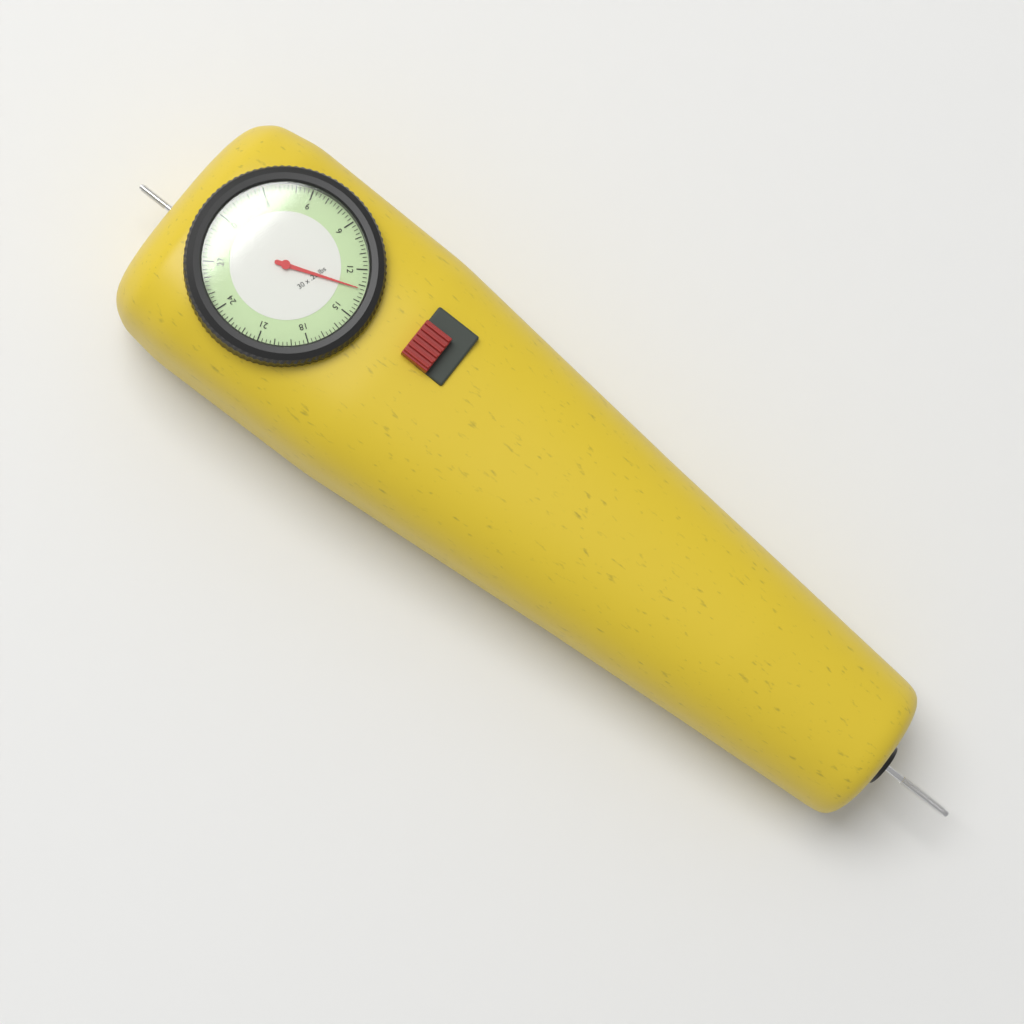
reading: 13.25 lbs
